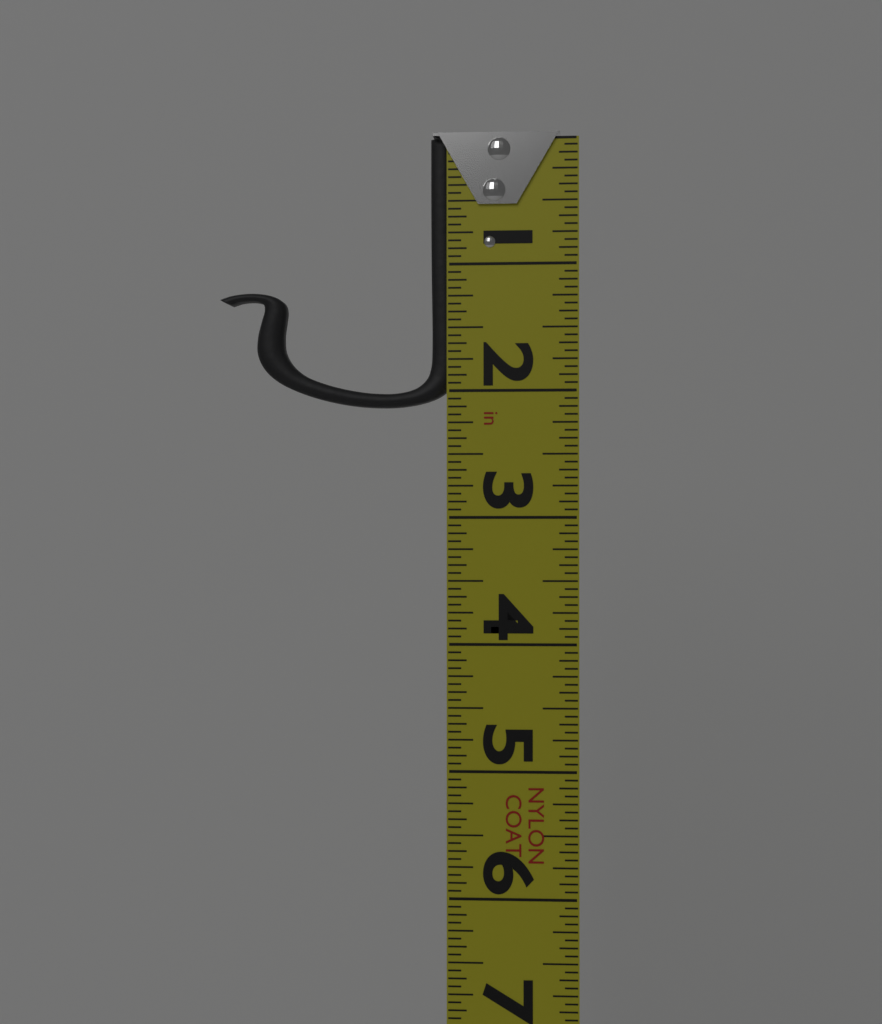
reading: 2.1250 in
